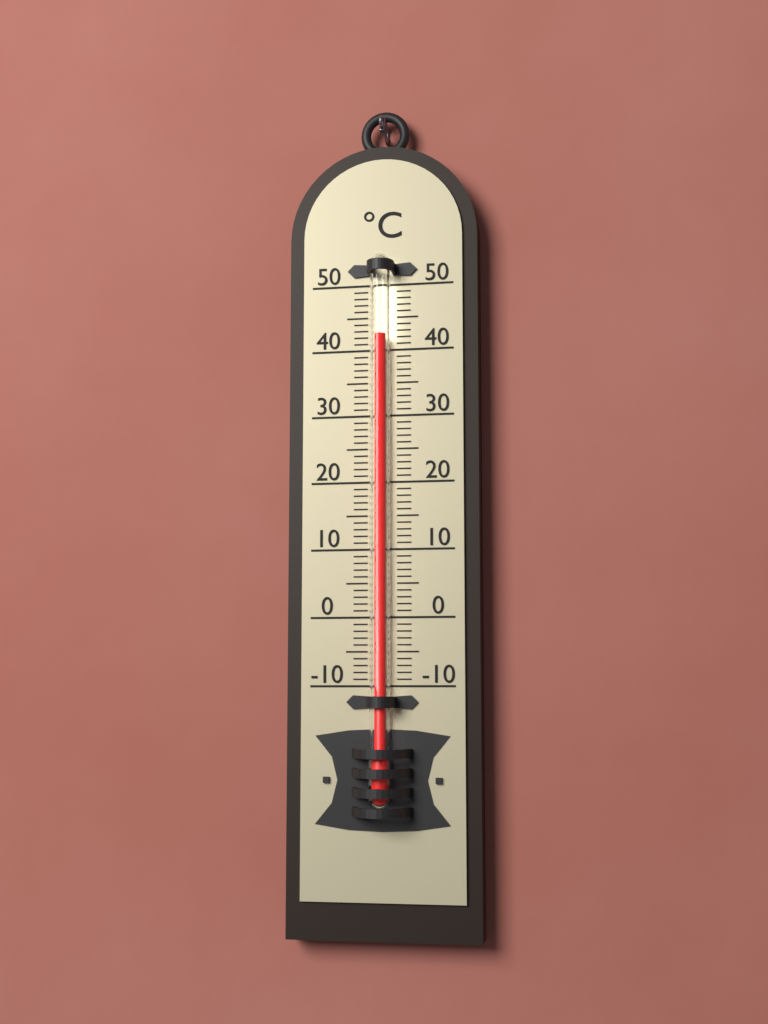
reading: 42 °C
